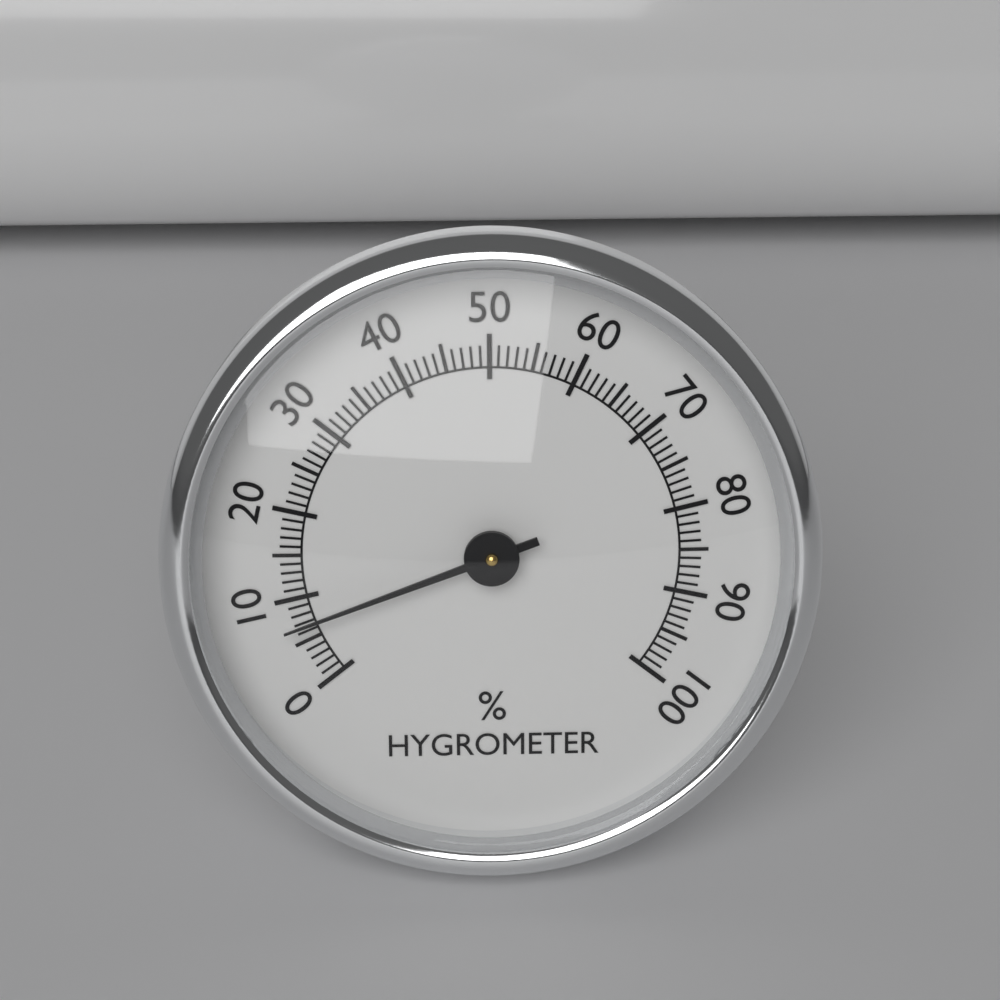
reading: 7 %
